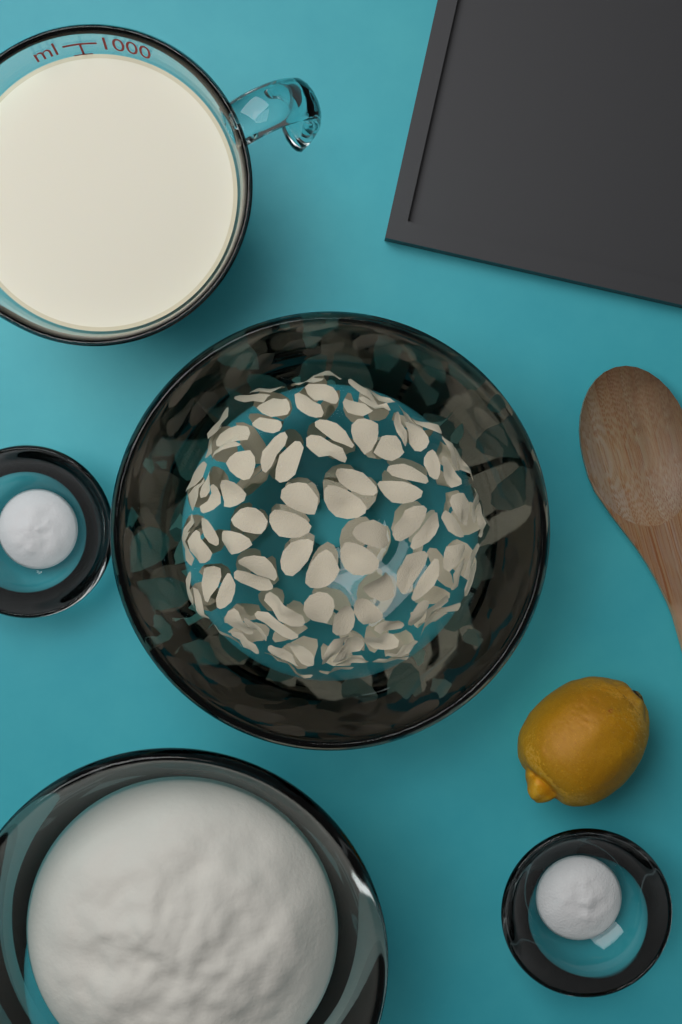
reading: 900 ml
